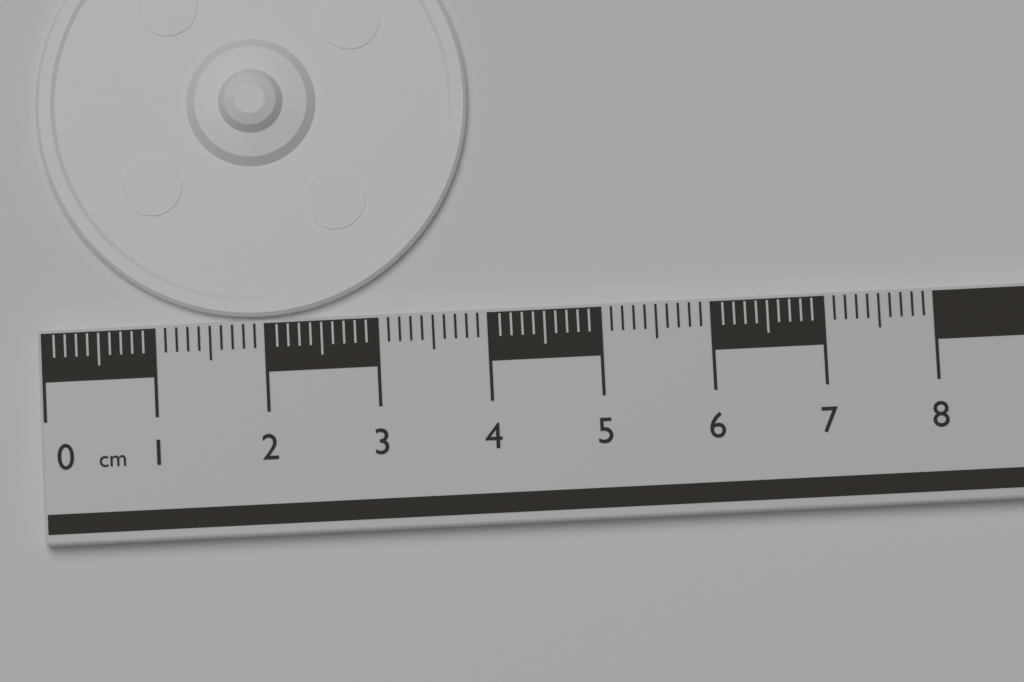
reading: 3.9 cm
